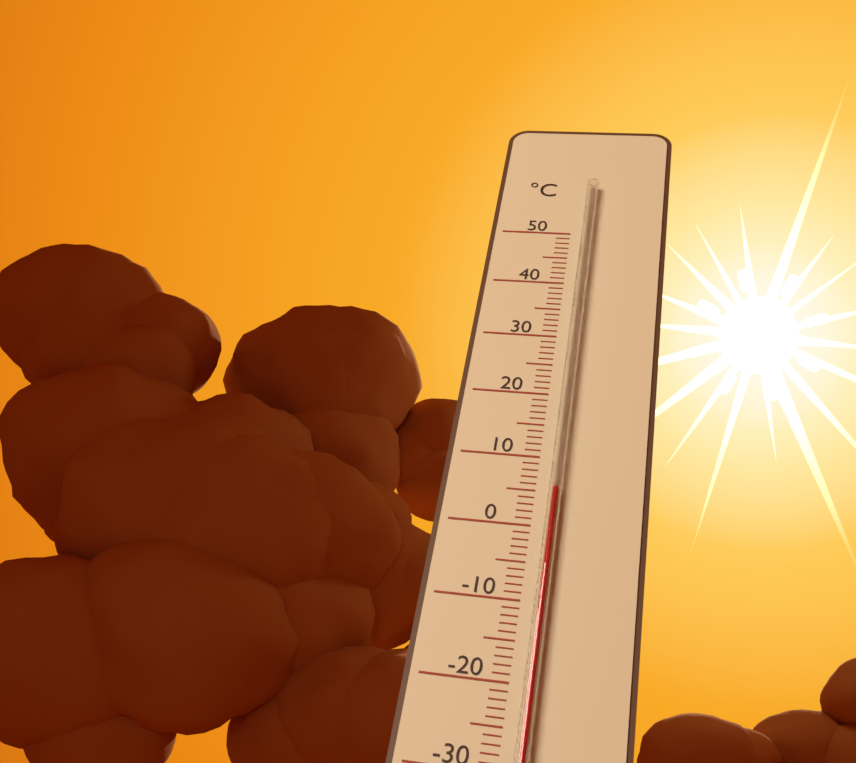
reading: 5 °C
